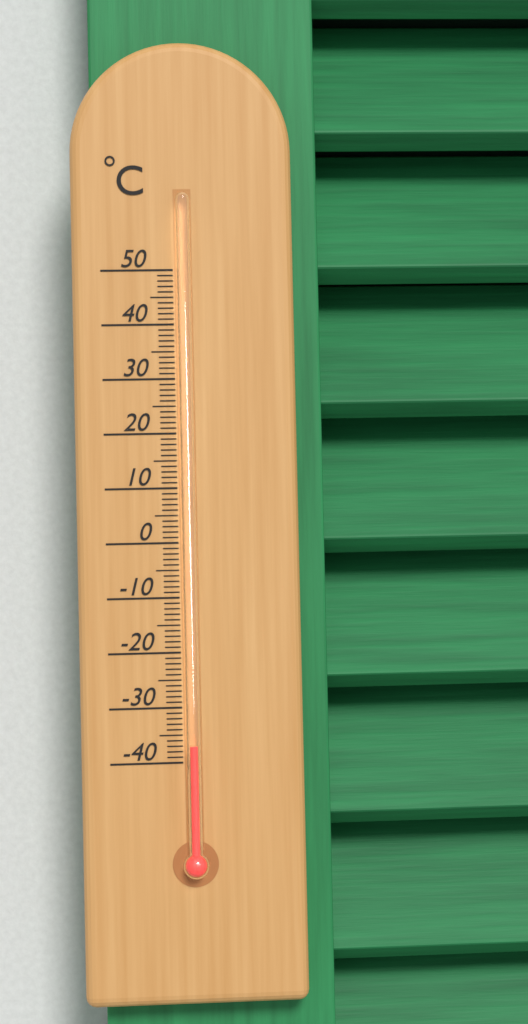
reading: -37 °C
